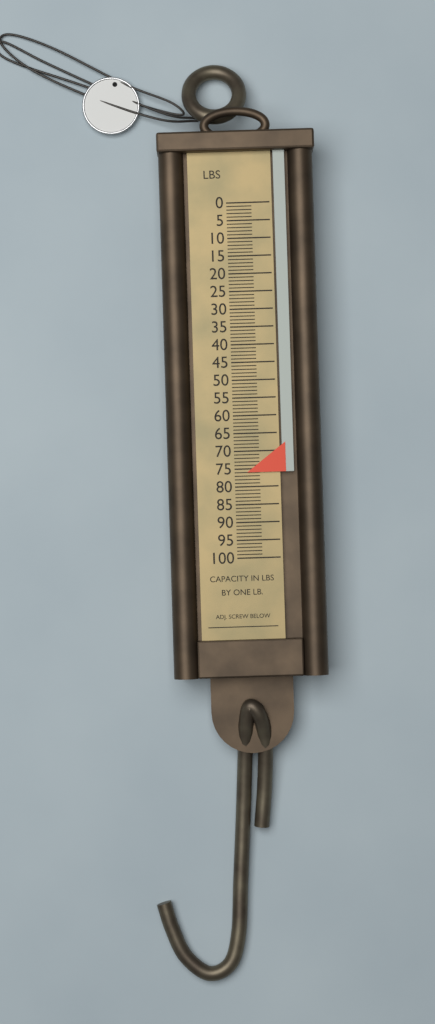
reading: 76 lb
